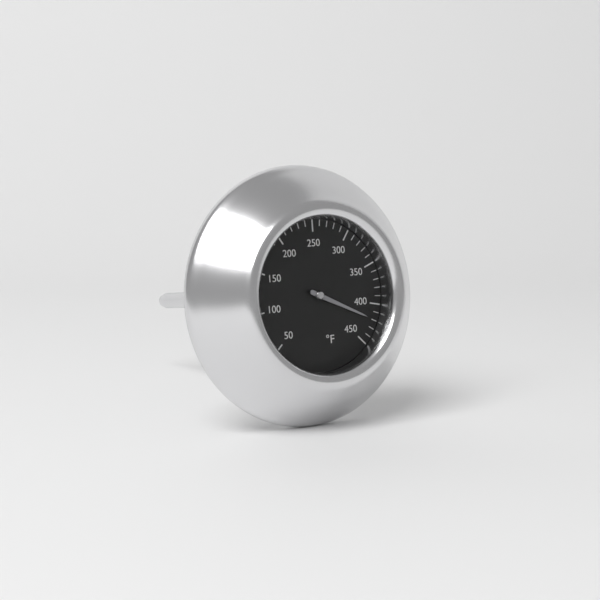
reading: 420 °F
